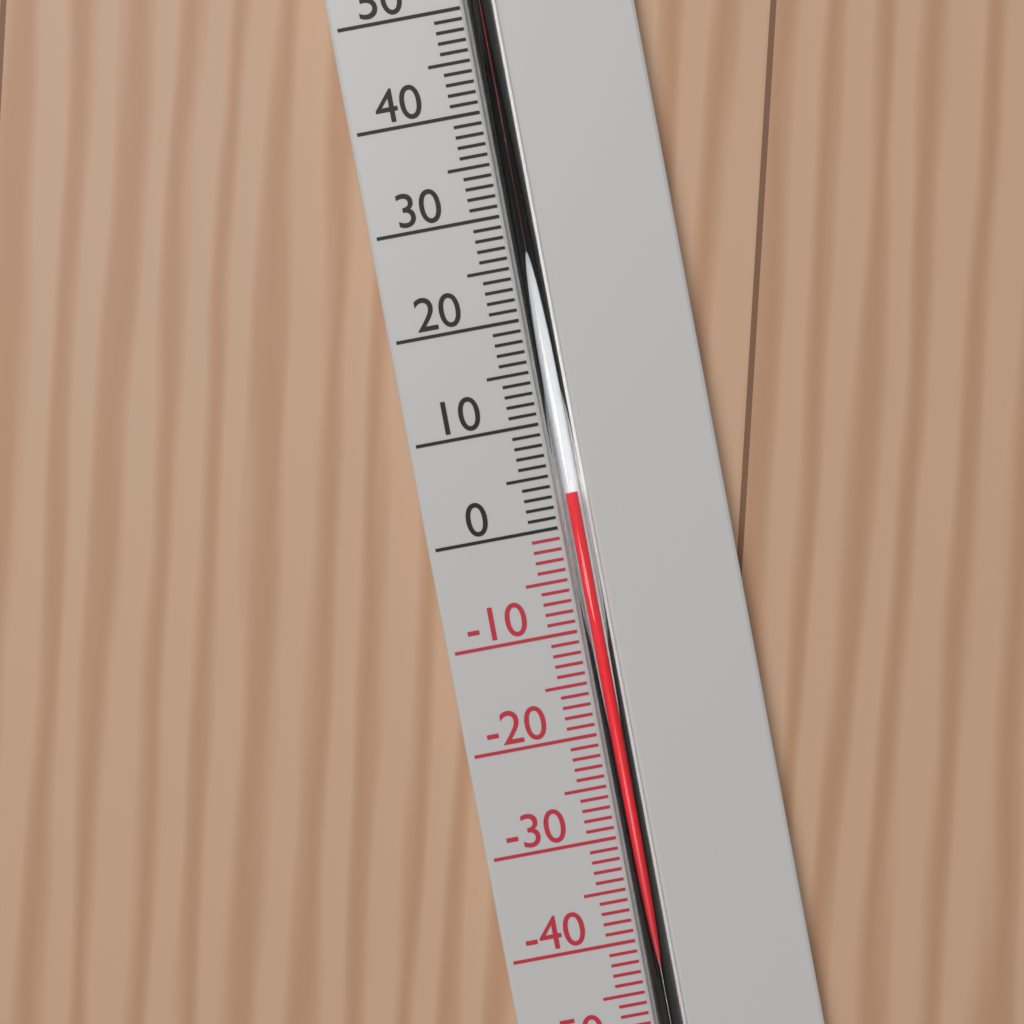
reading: 3 °C
